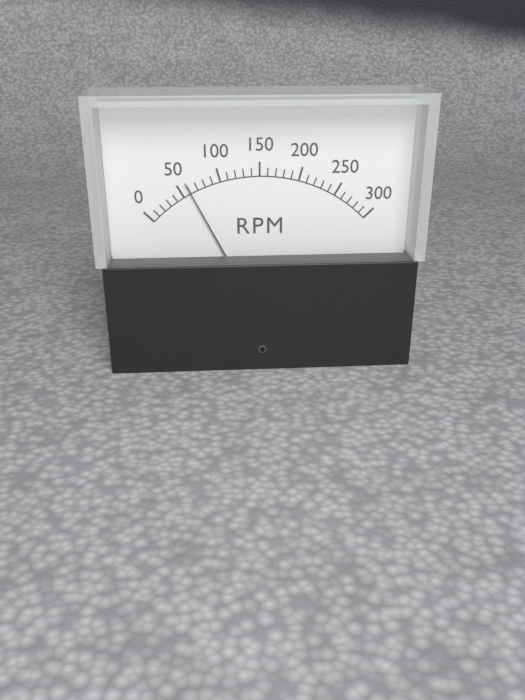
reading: 60 RPM
